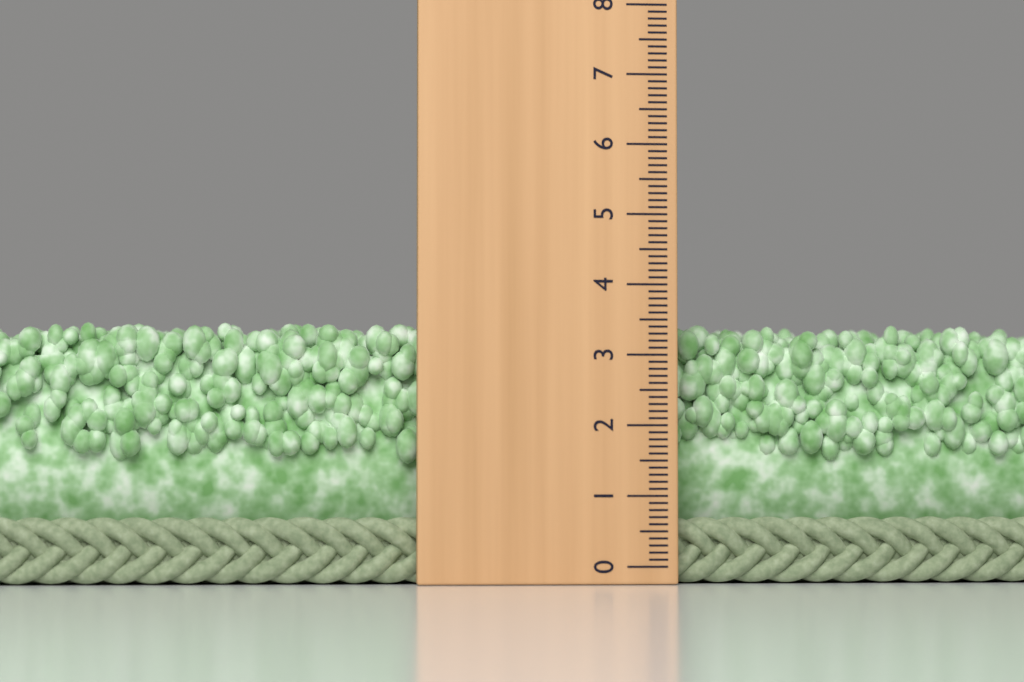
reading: 3.5 (no unit)
